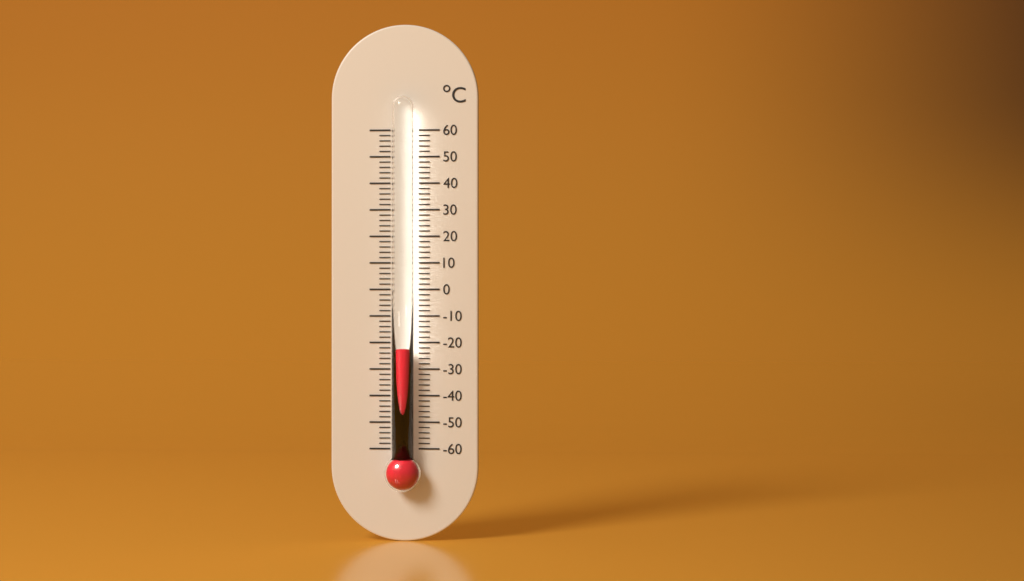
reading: -22 °C
